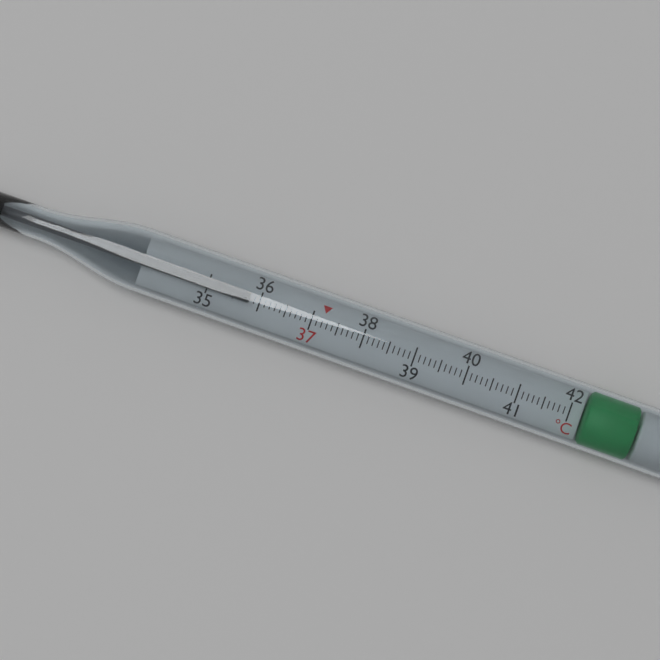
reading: 35.8 °C
